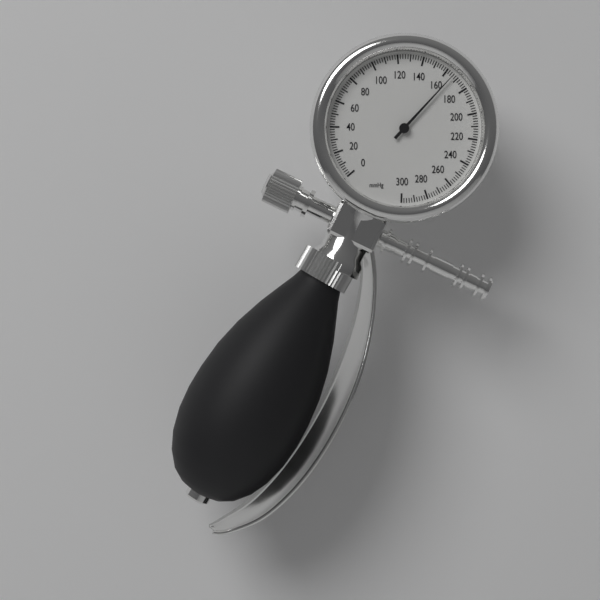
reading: 166 mmHg
